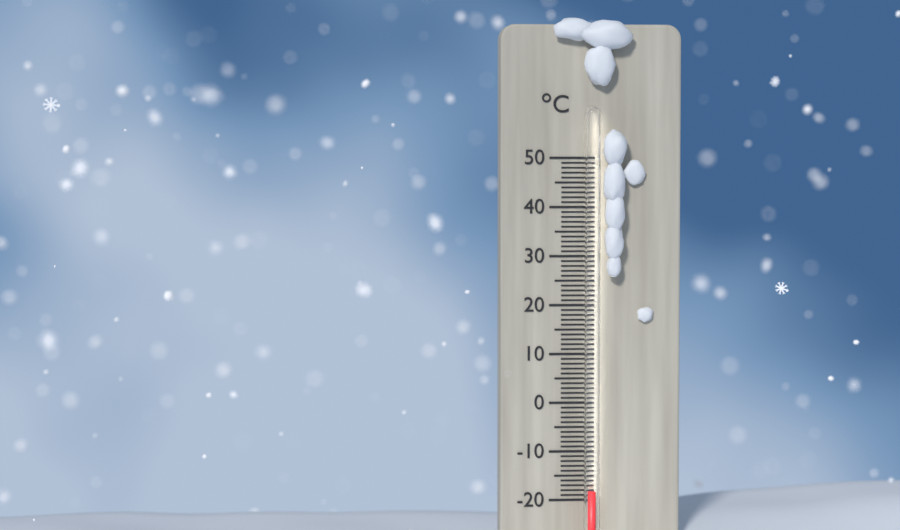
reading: -18 °C
